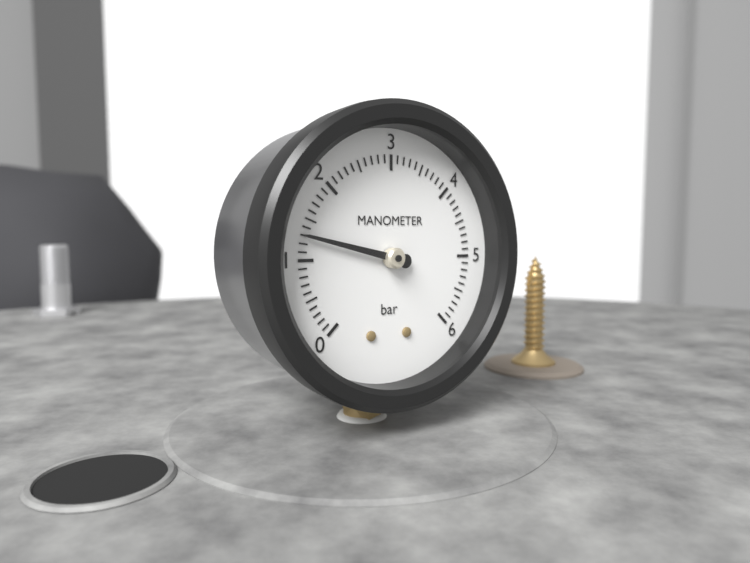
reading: 1.3 bar
